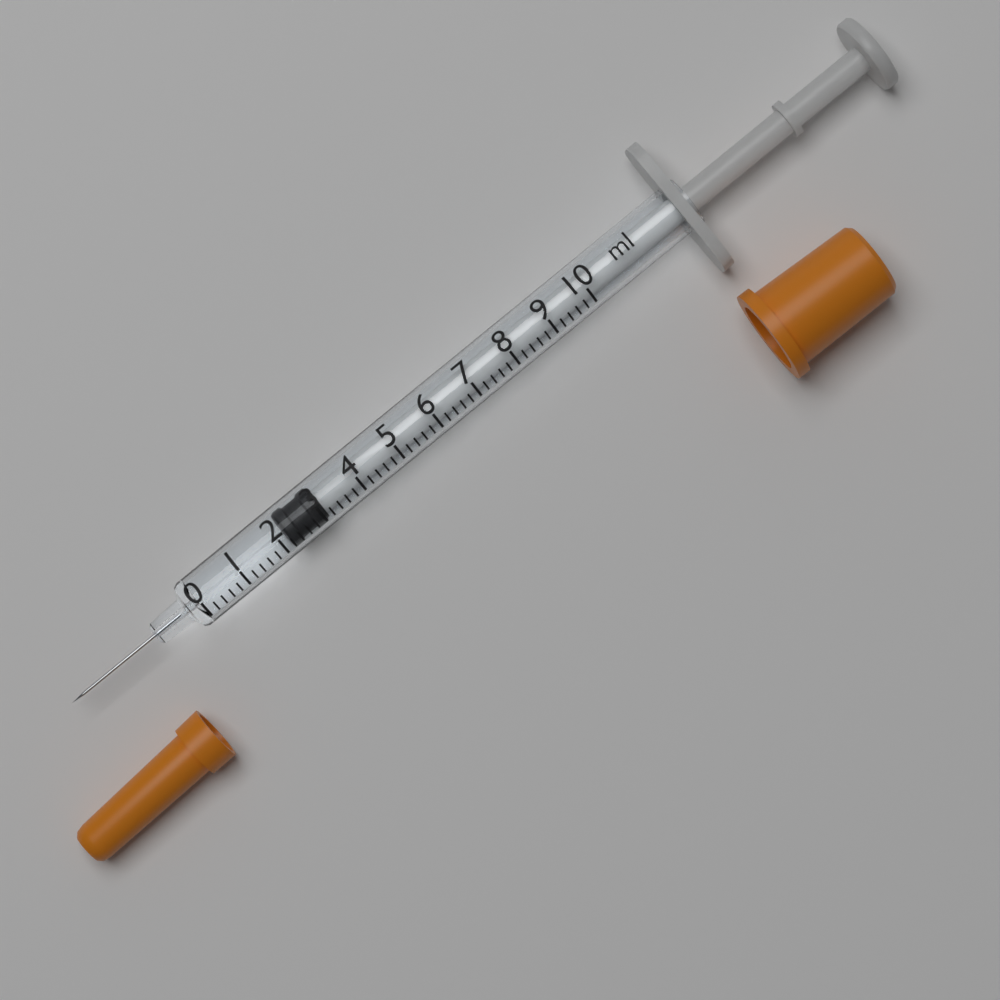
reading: 2.2 ml
